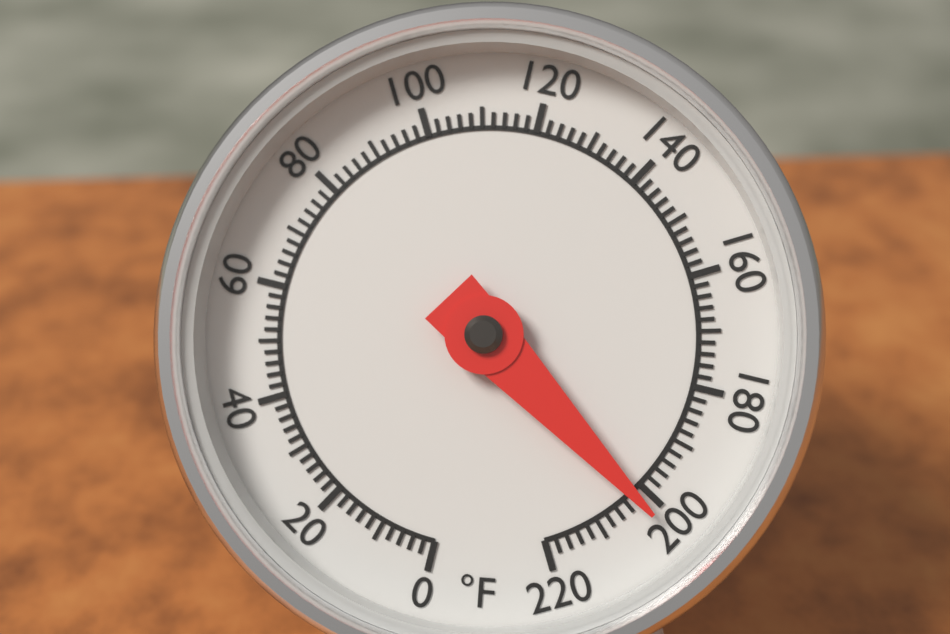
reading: 202 °F
